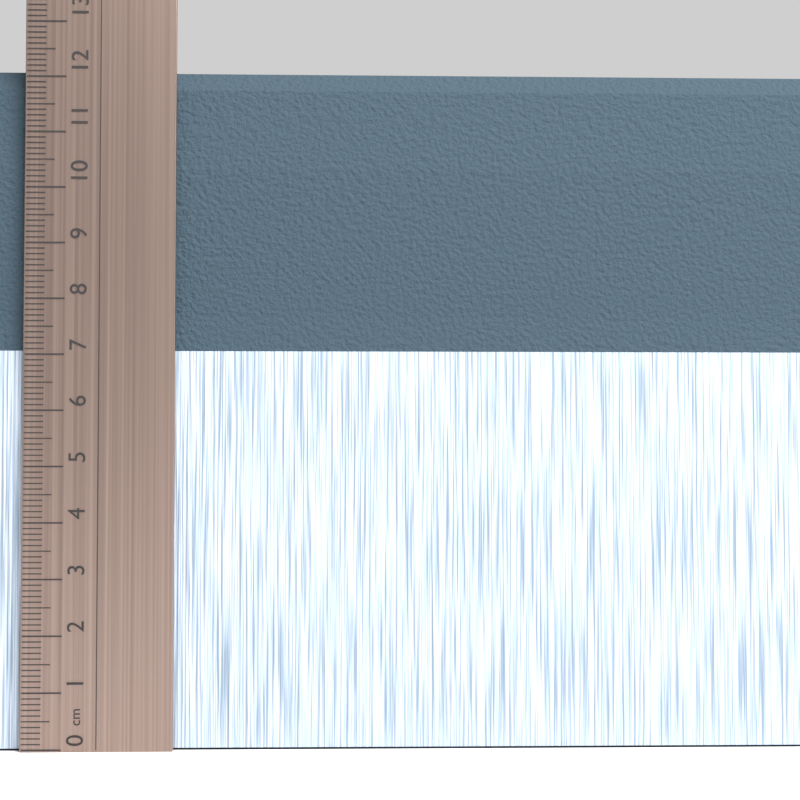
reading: 12.2 cm
